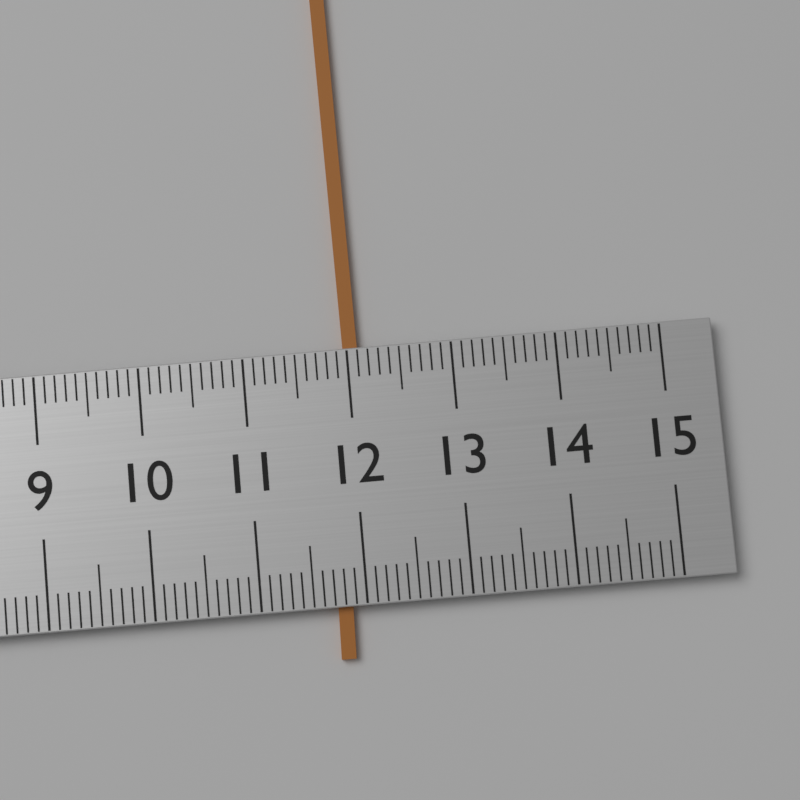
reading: 12.1 (no unit)
